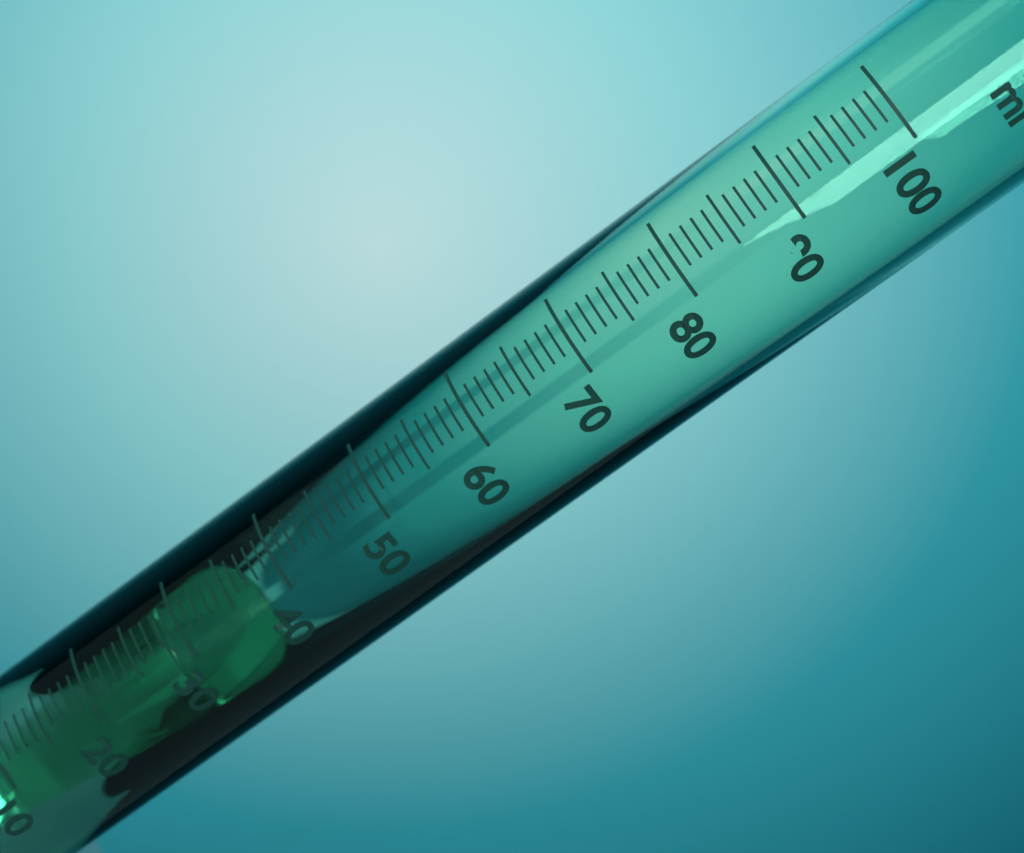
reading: 28 ml
